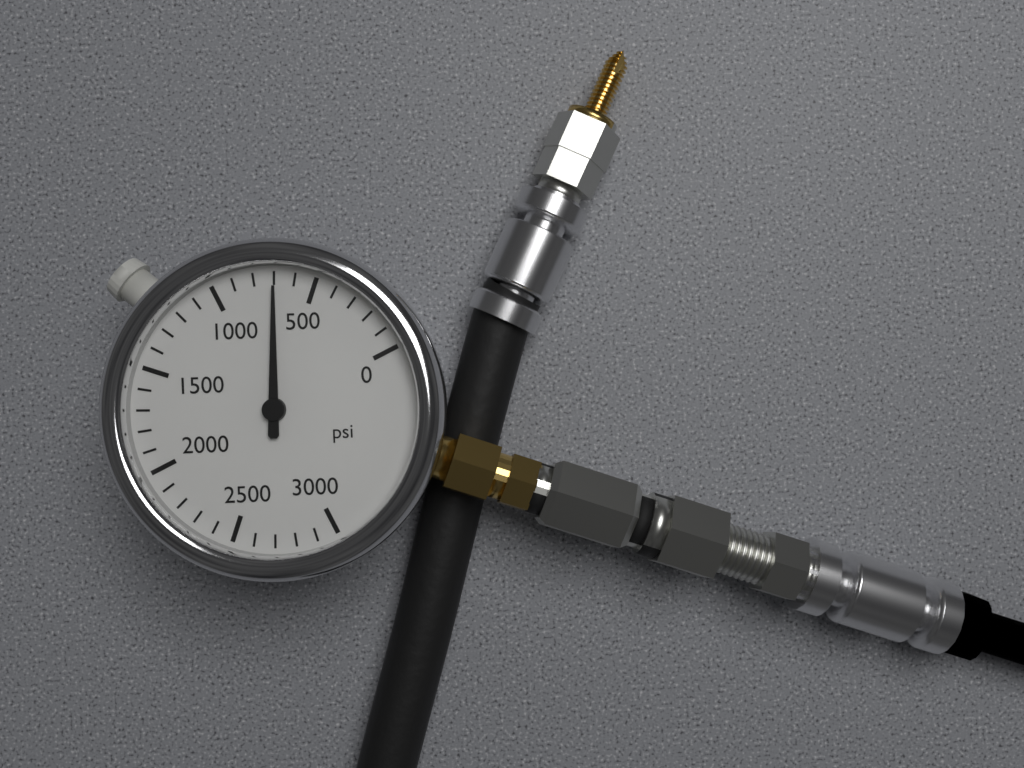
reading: 700 psi
